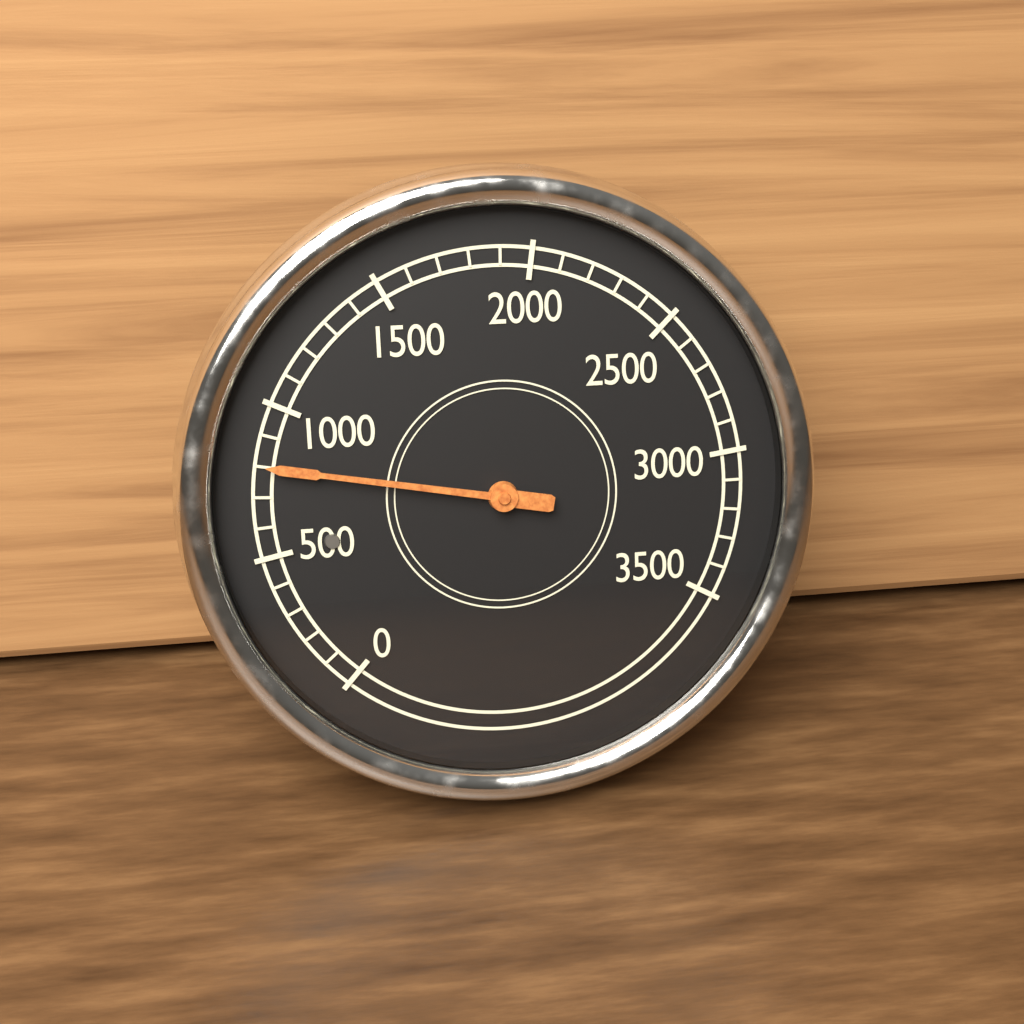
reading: 800 (no unit)
